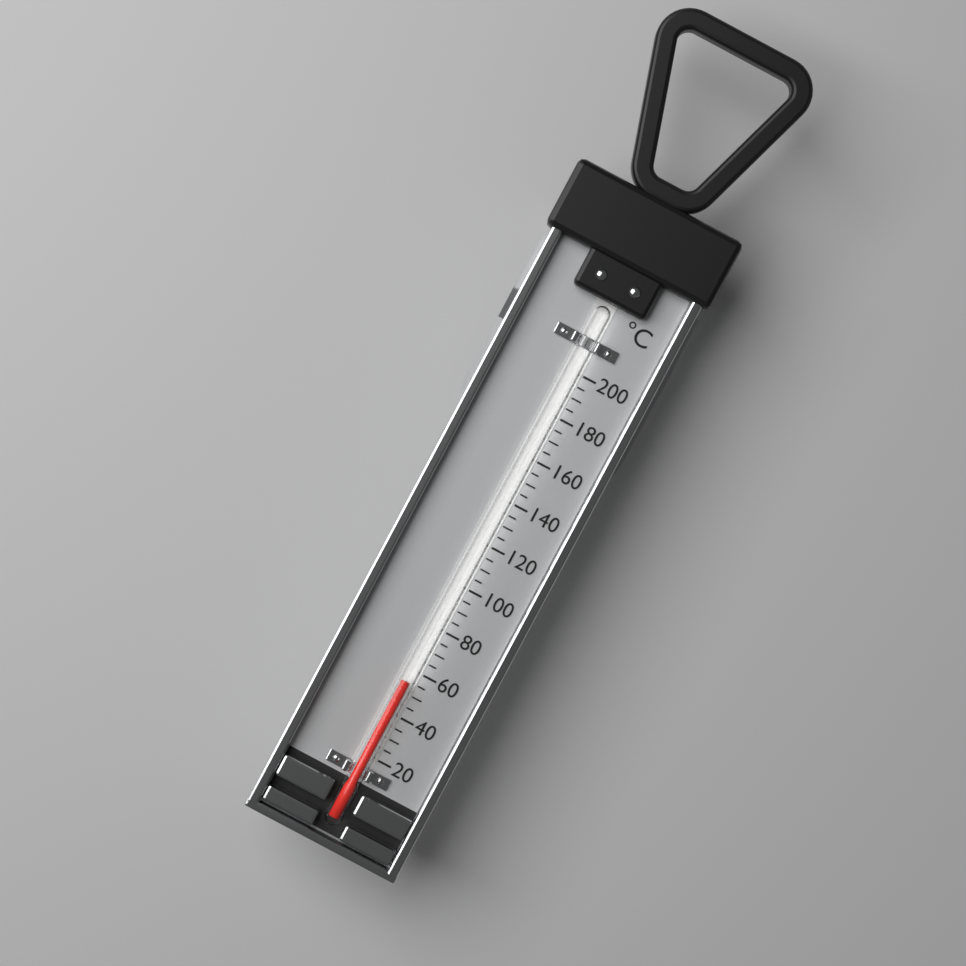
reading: 55 °C
